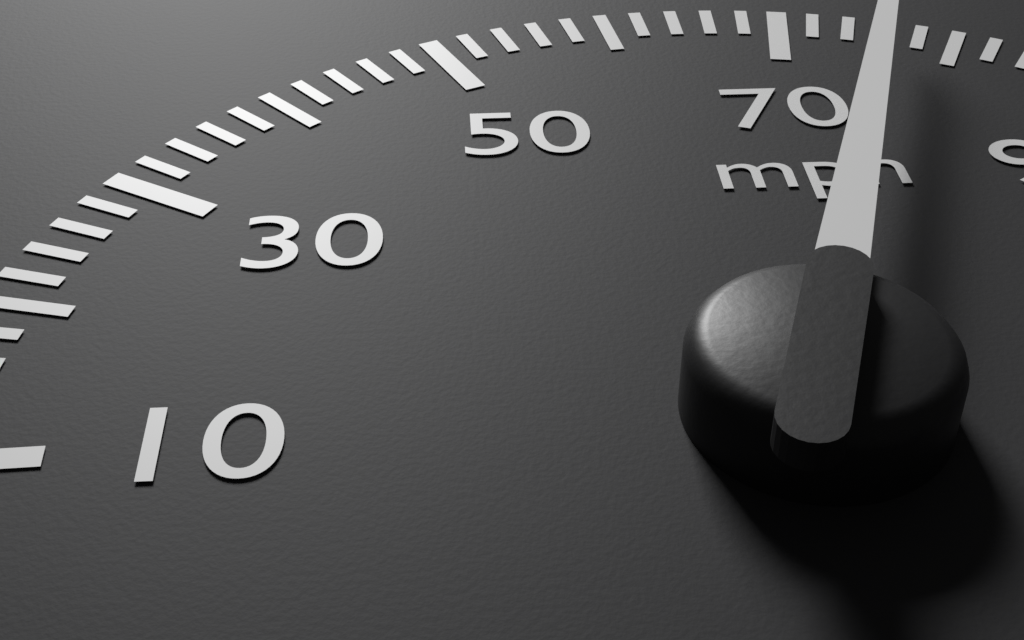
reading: 76 mph
